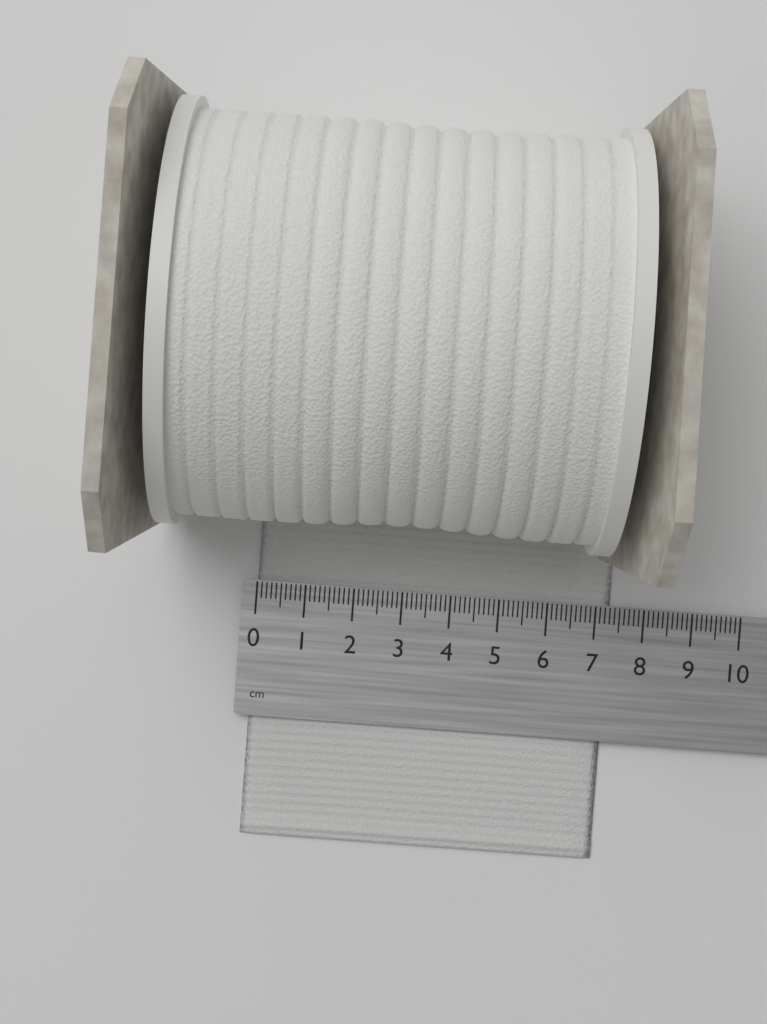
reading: 7.3 cm
